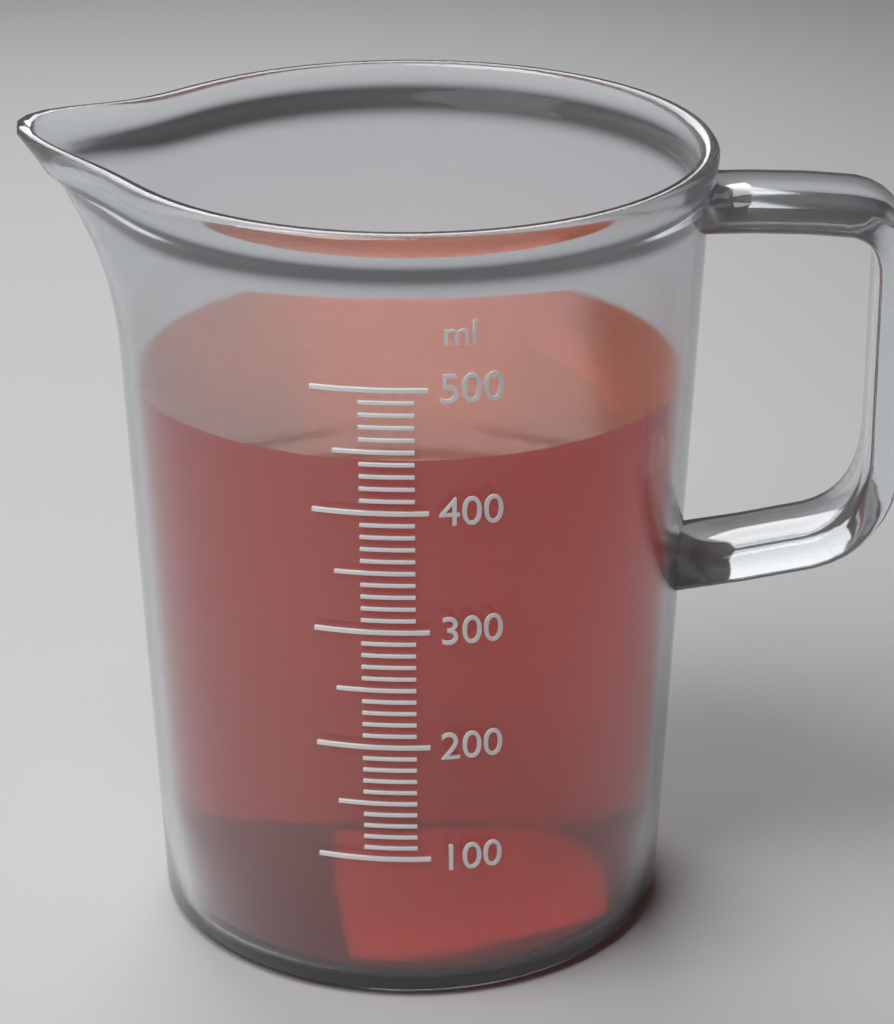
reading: 440 ml
